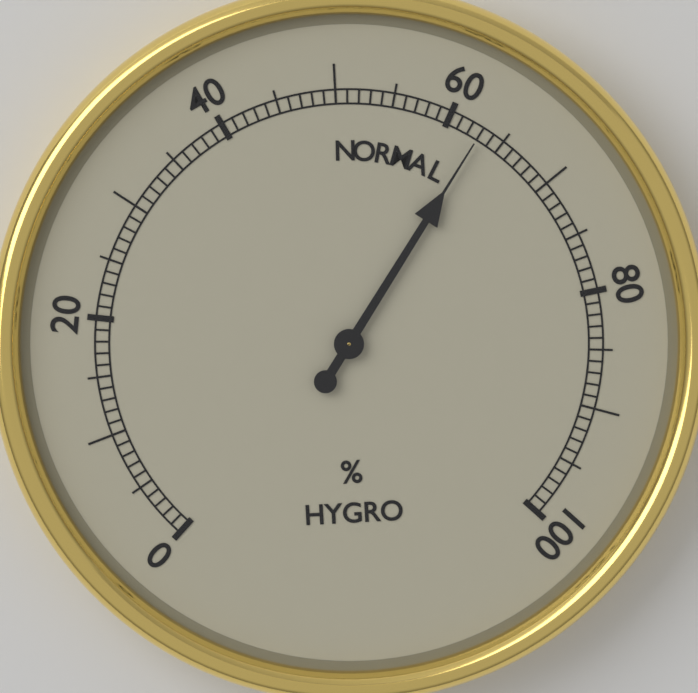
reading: 63 %
